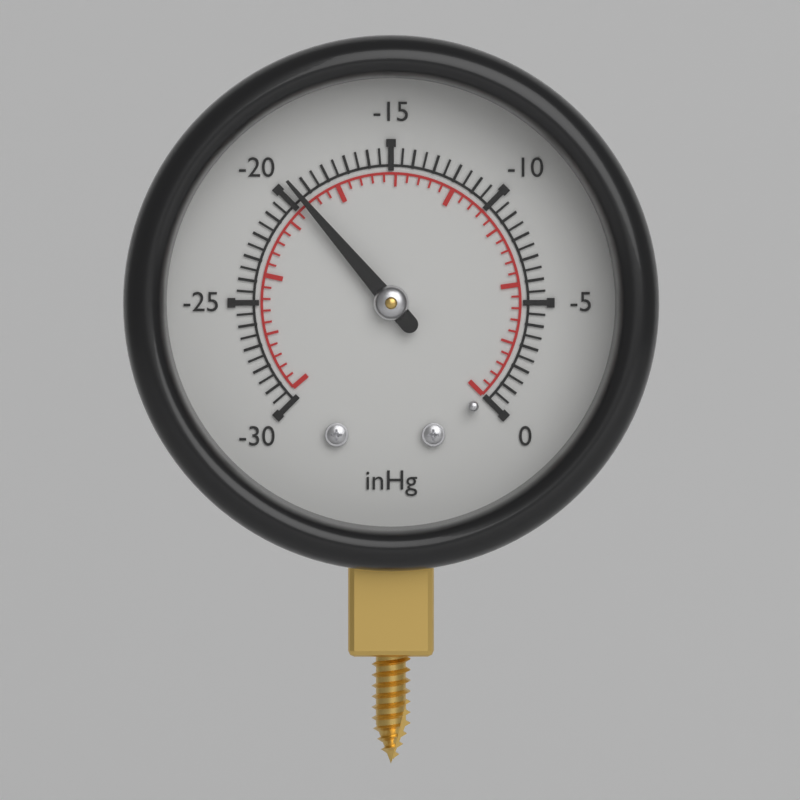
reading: -19.5 inHg
